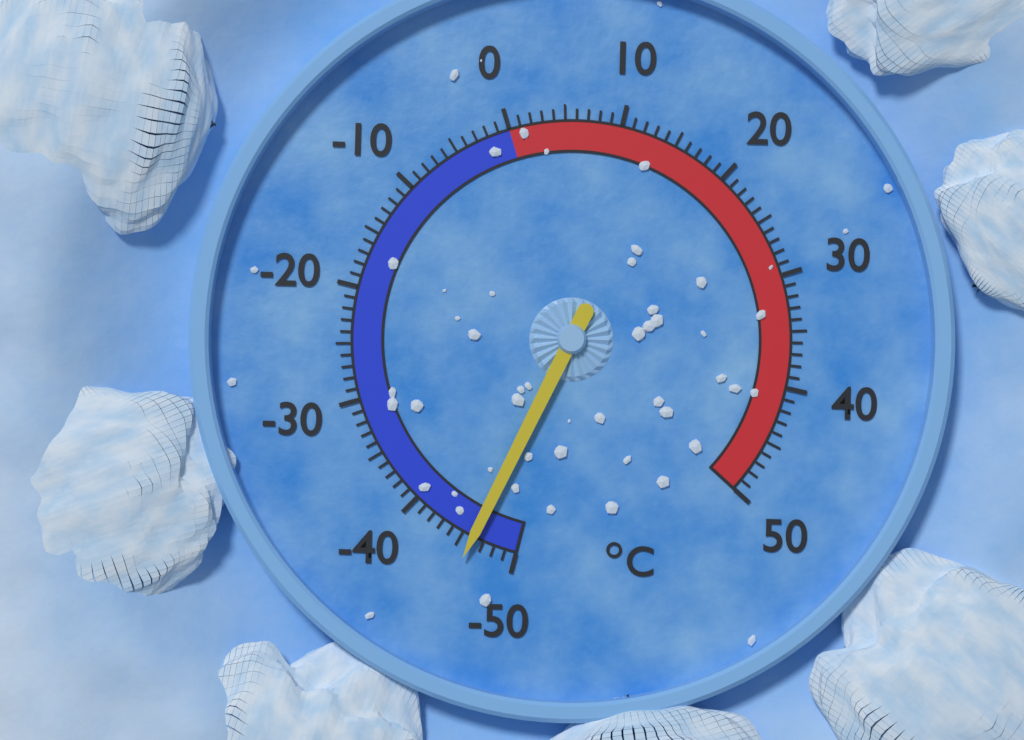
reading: -46 °C
